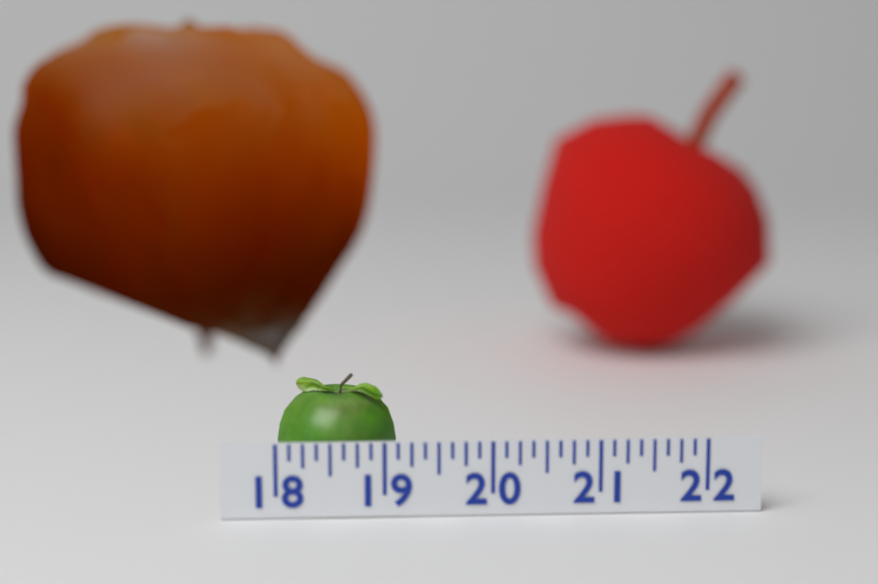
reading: 19.125 (no unit)
